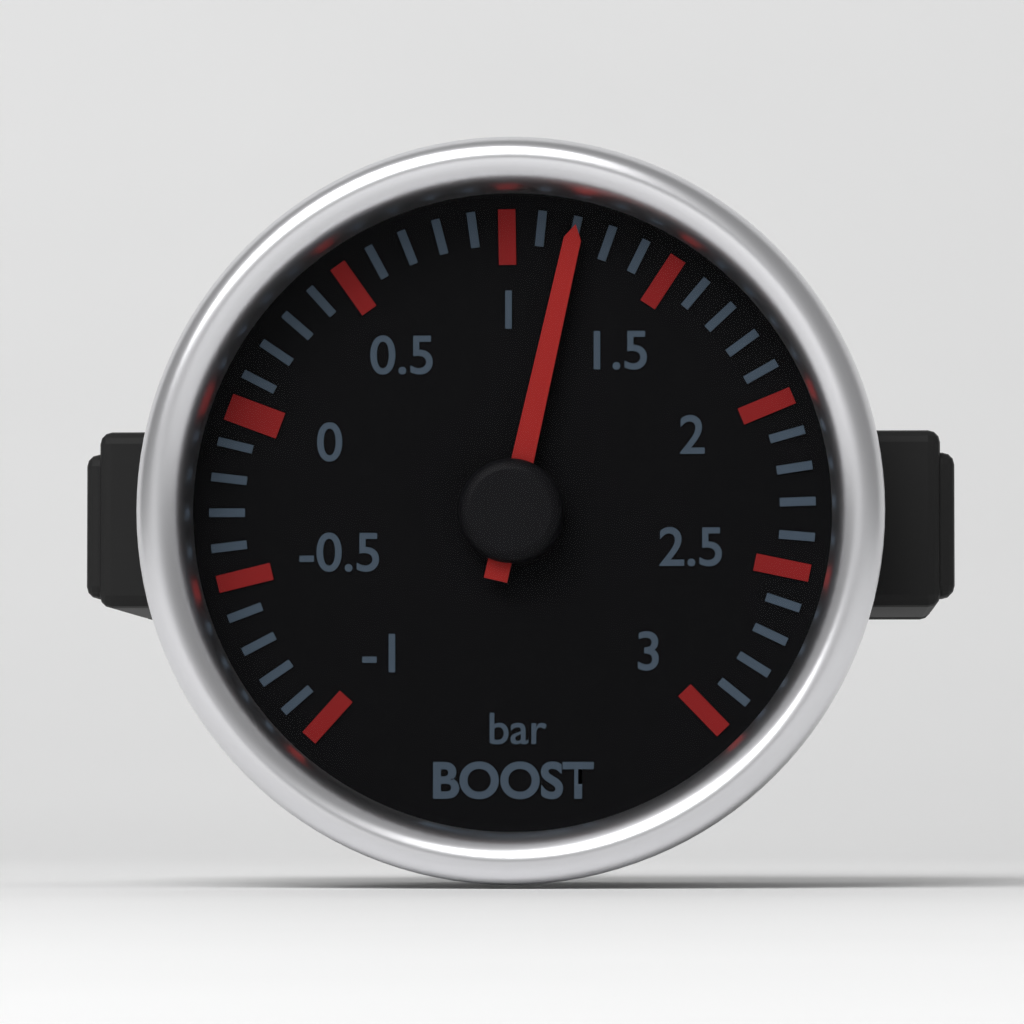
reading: 1.2 bar
